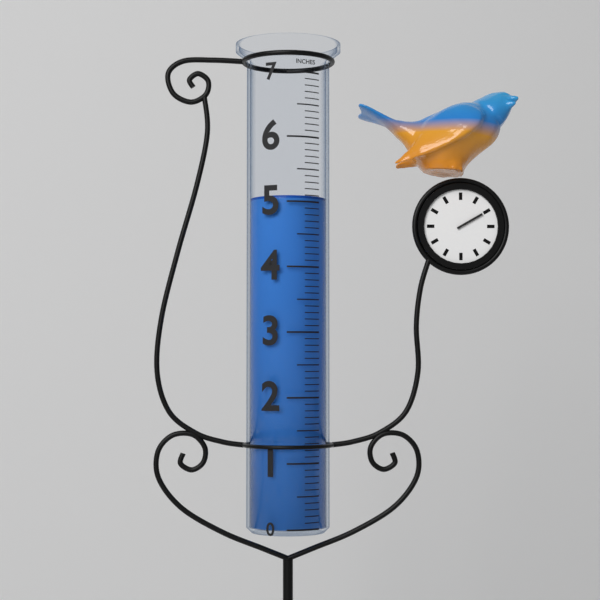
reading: 5.1 in
